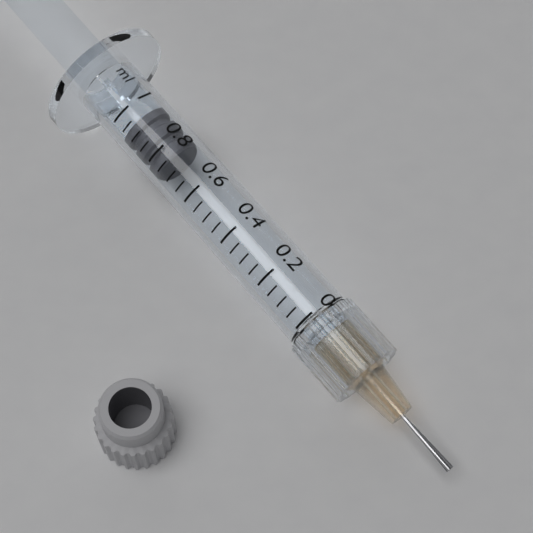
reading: 0.75 ml
